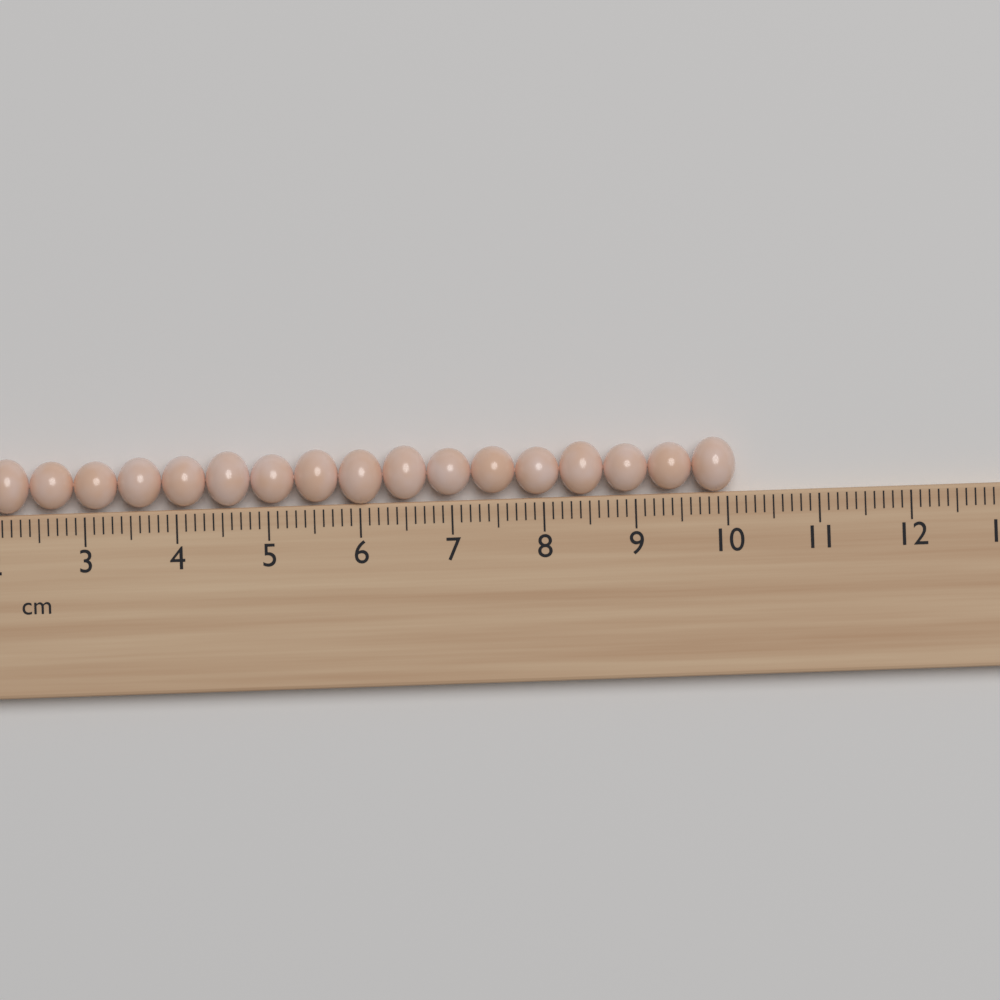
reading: 10.1 cm
